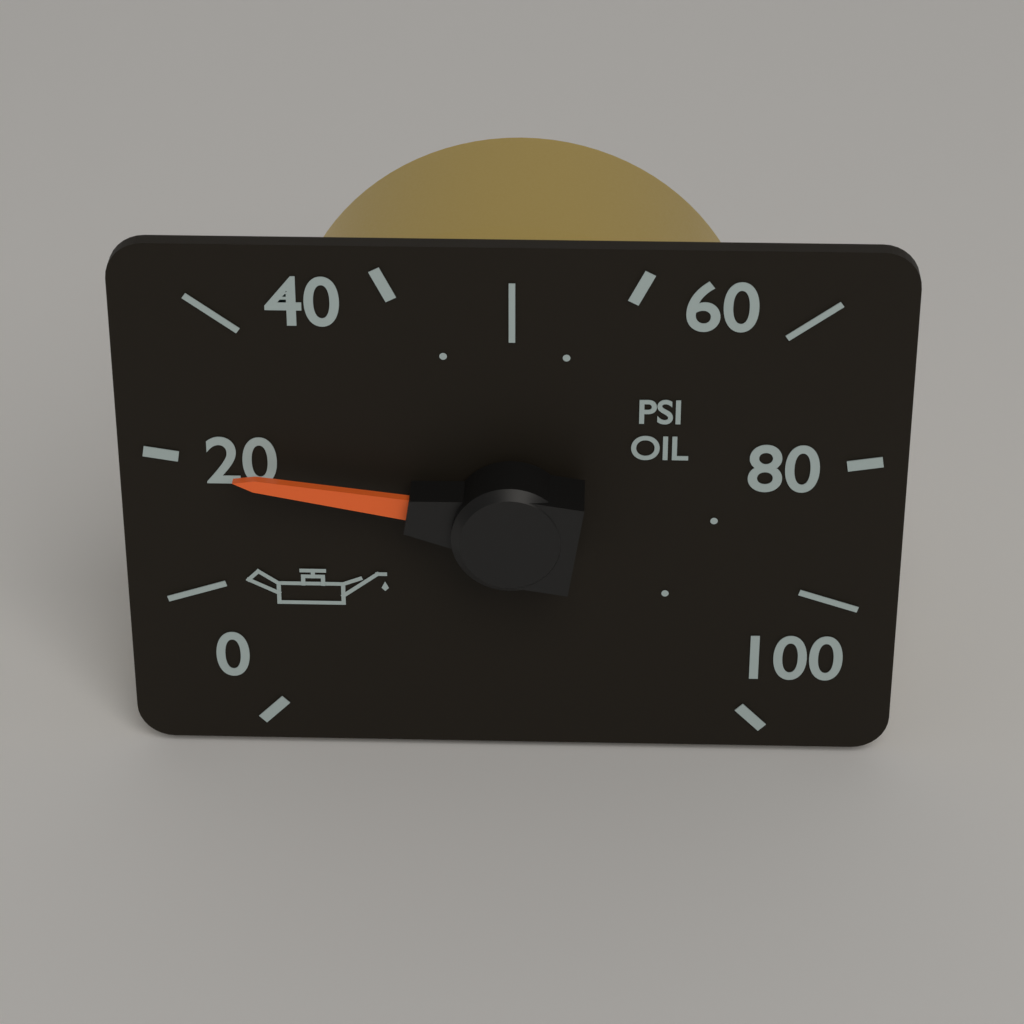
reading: 20 psi
